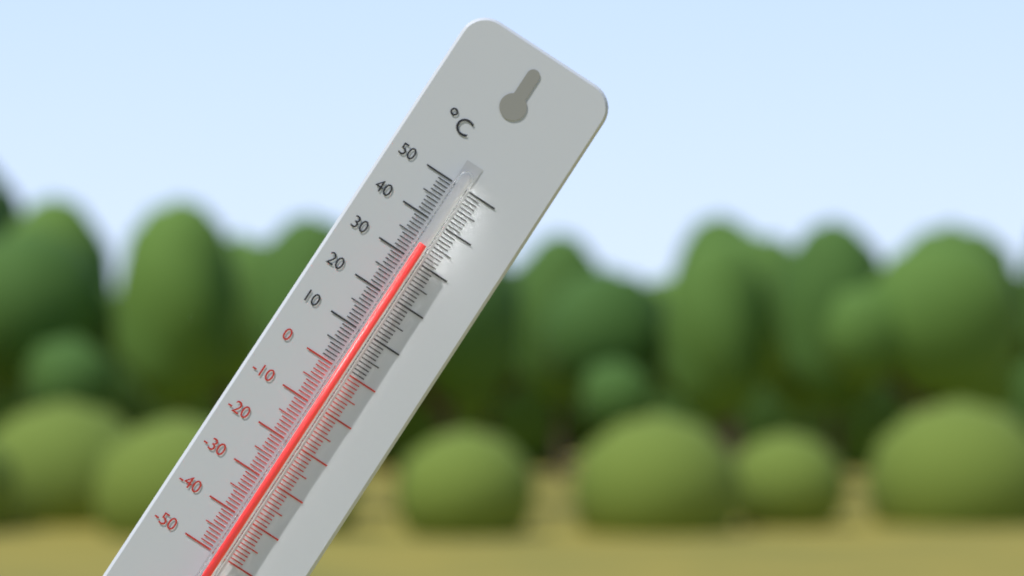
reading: 34 °C
